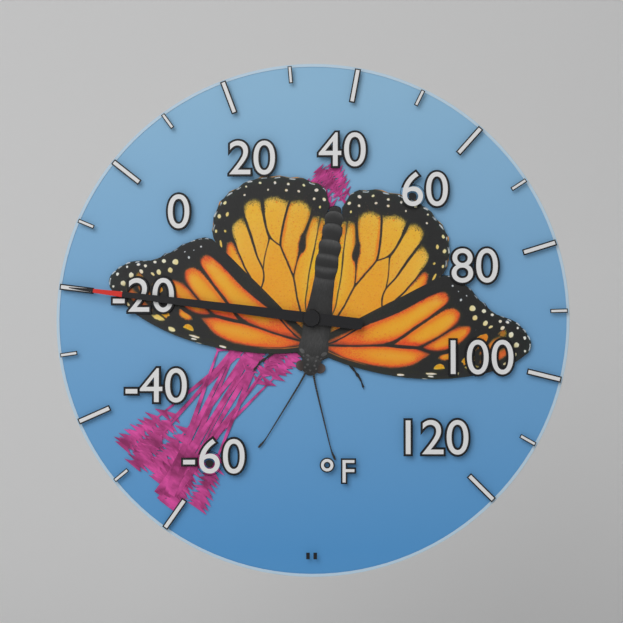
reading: -20 °F
